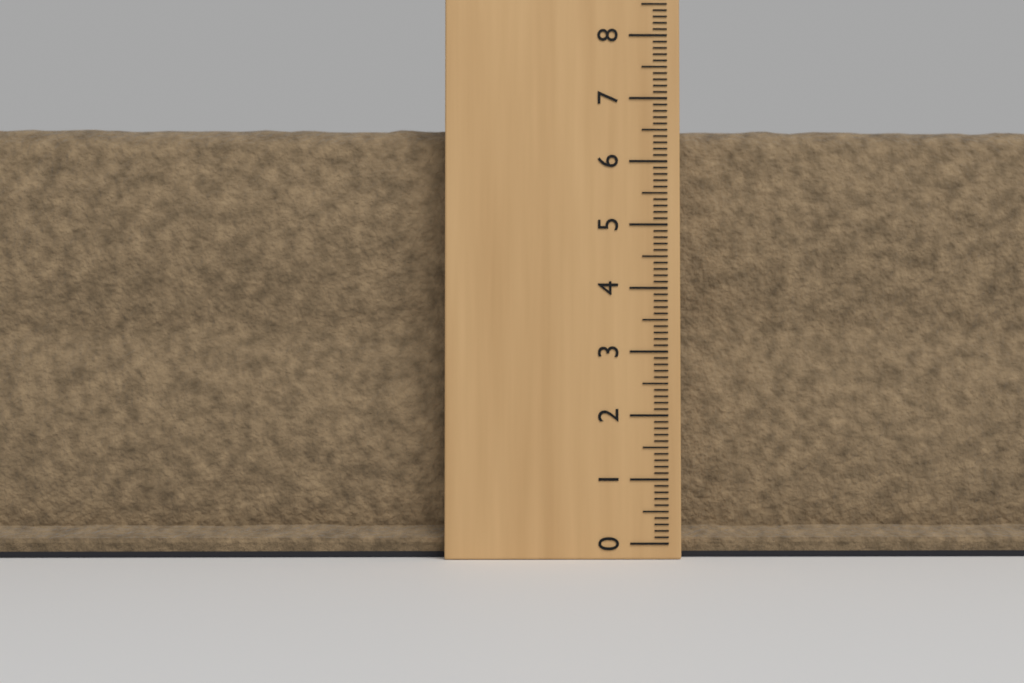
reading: 6.7 (no unit)
